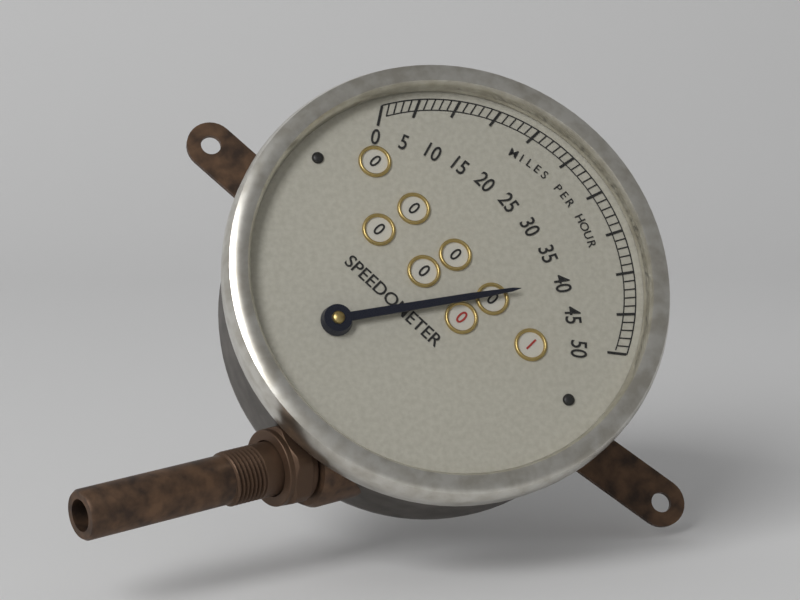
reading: 40 mph
